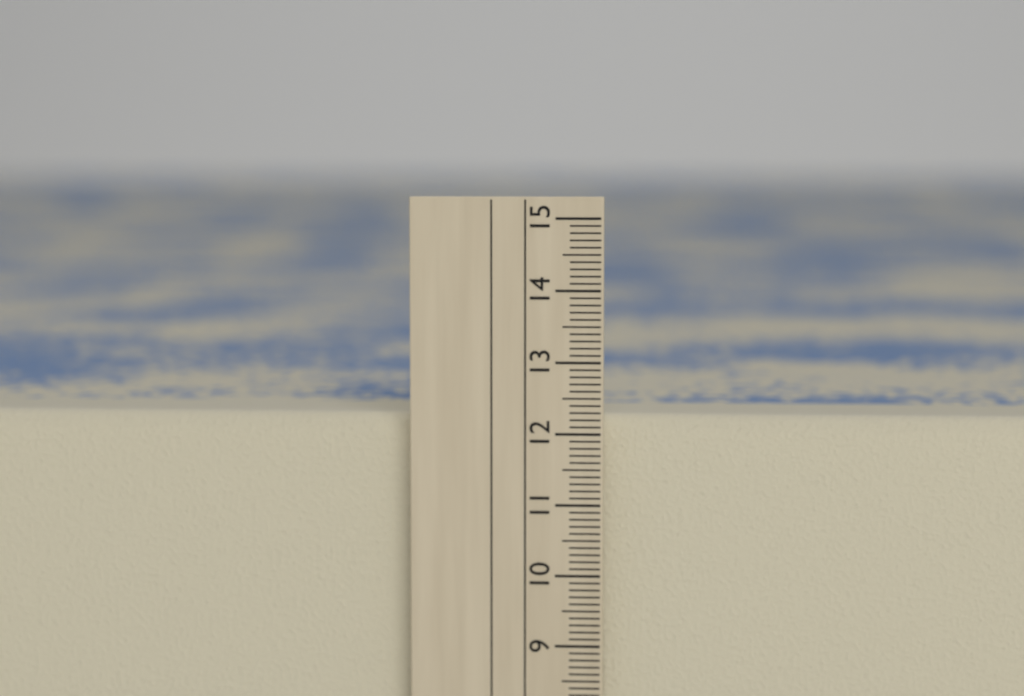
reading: 12.2 cm
